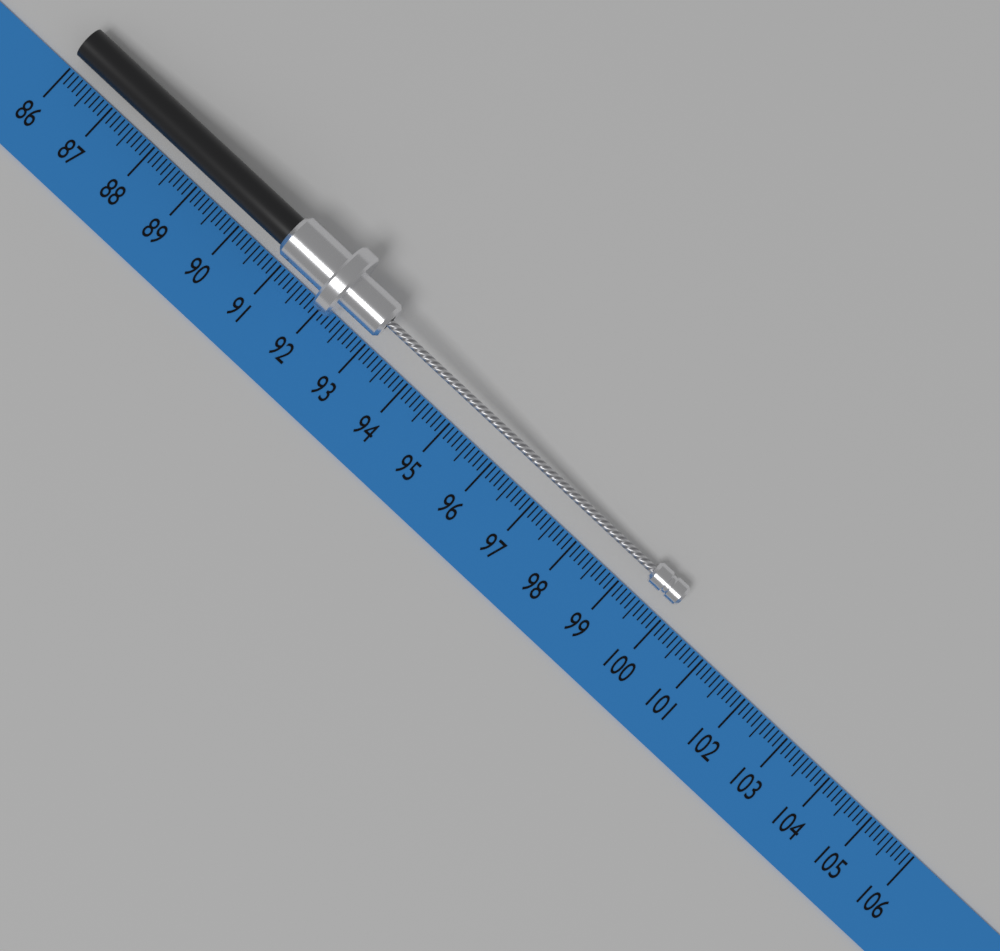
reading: 100.0 (no unit)
